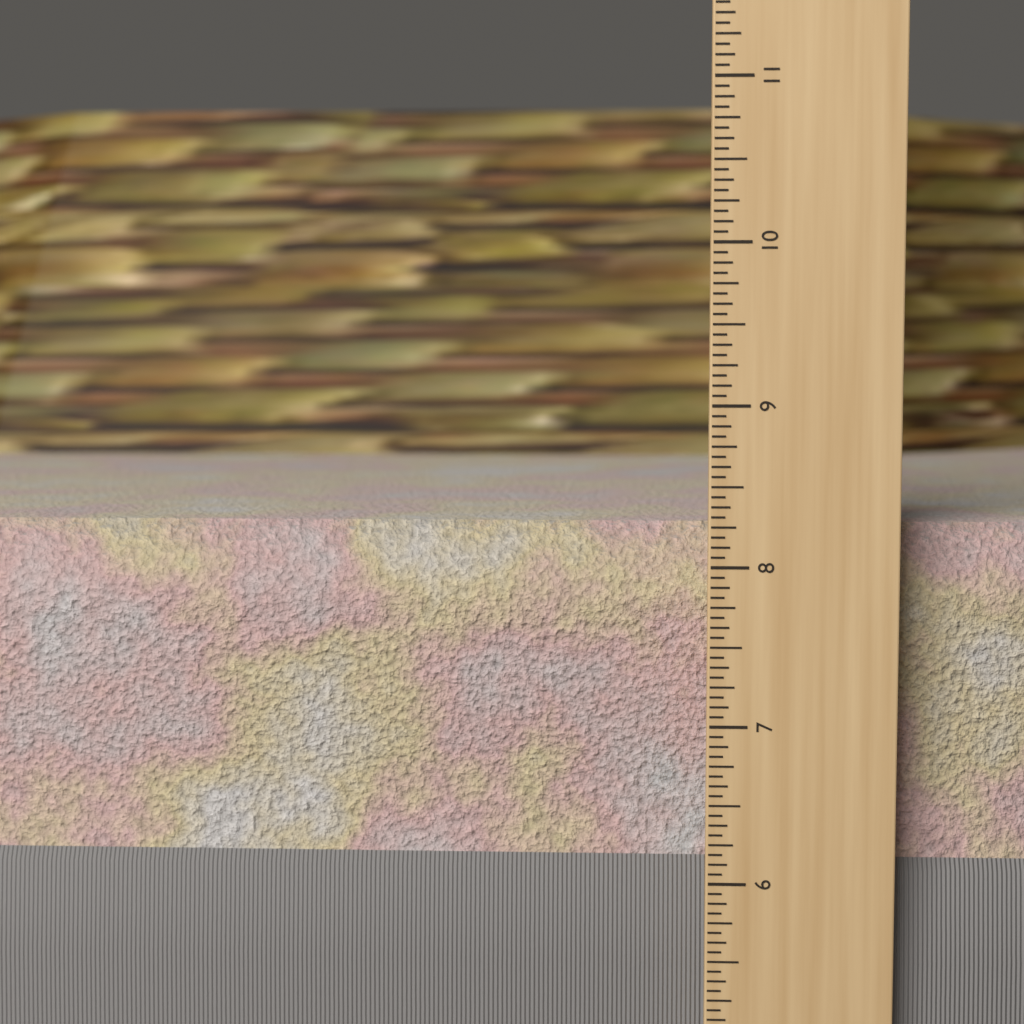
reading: 8.2500 in
